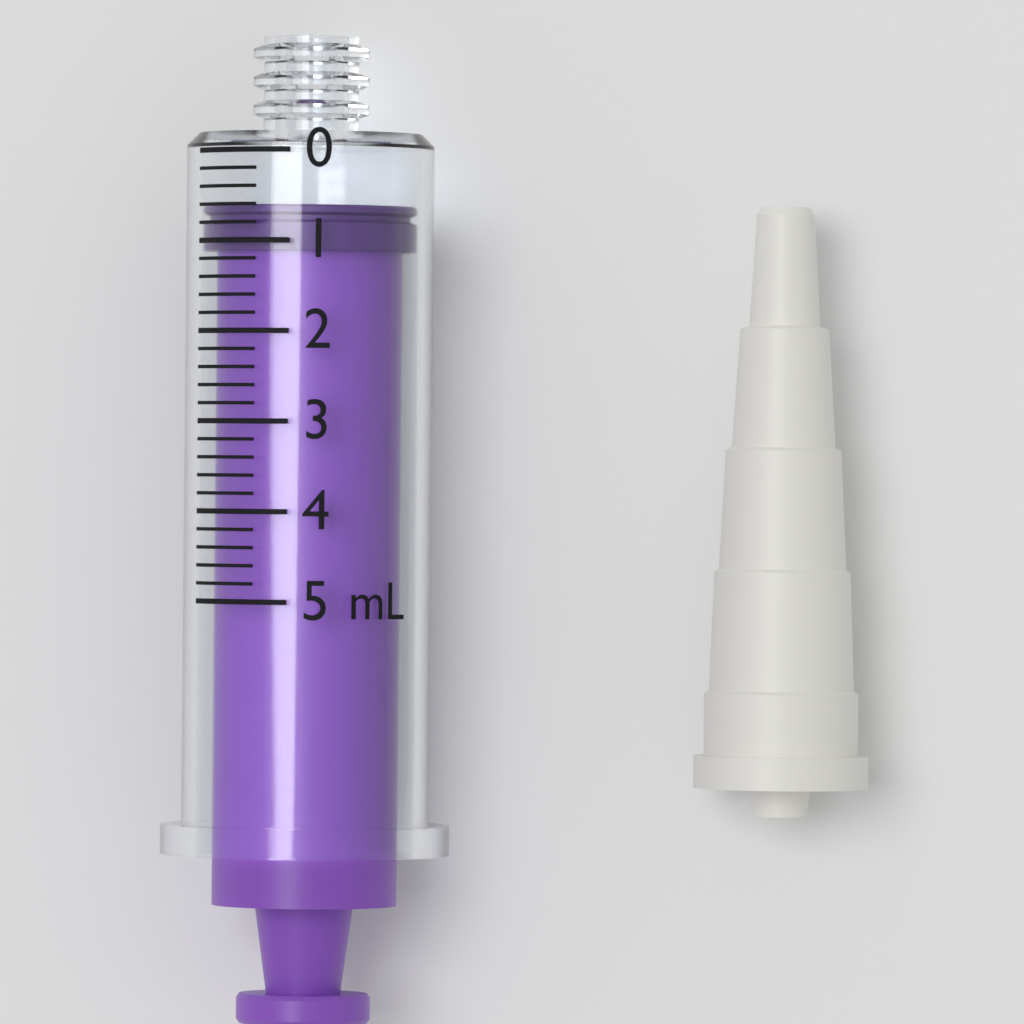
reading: 0.6 mL
